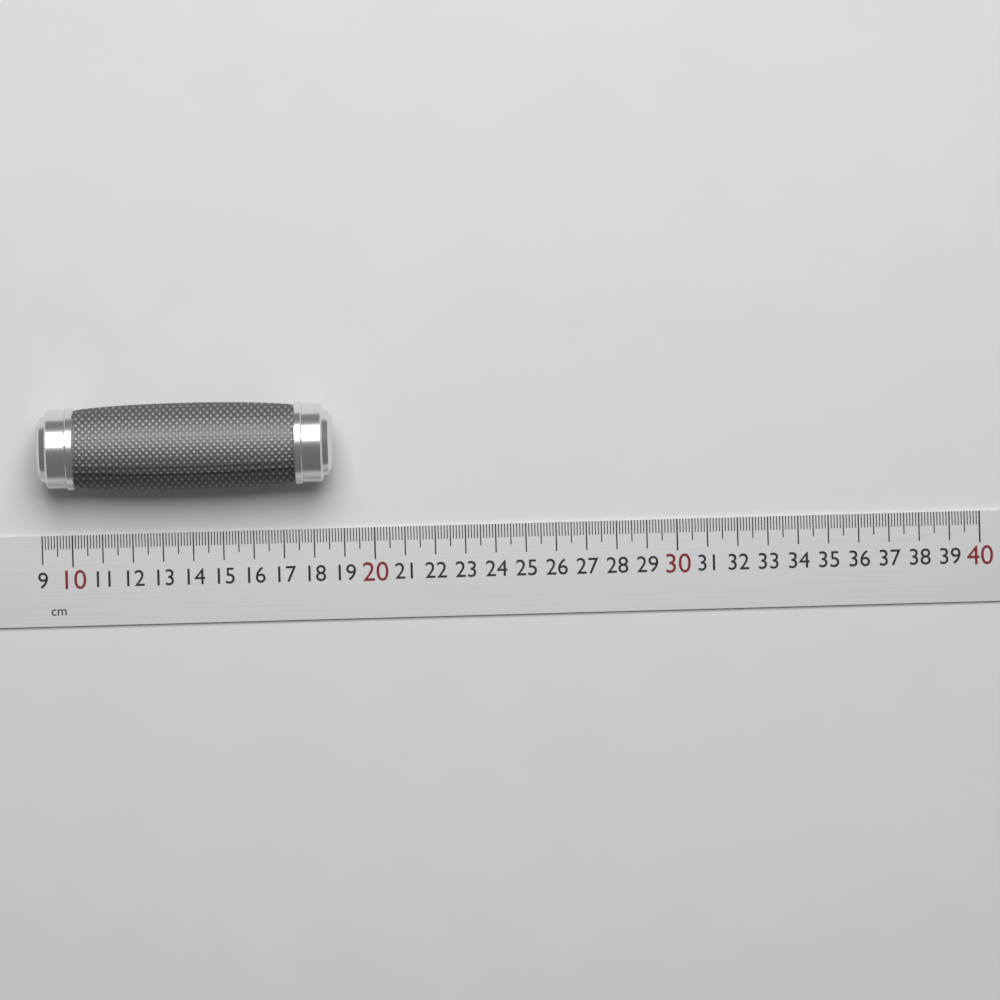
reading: 18.7 cm
